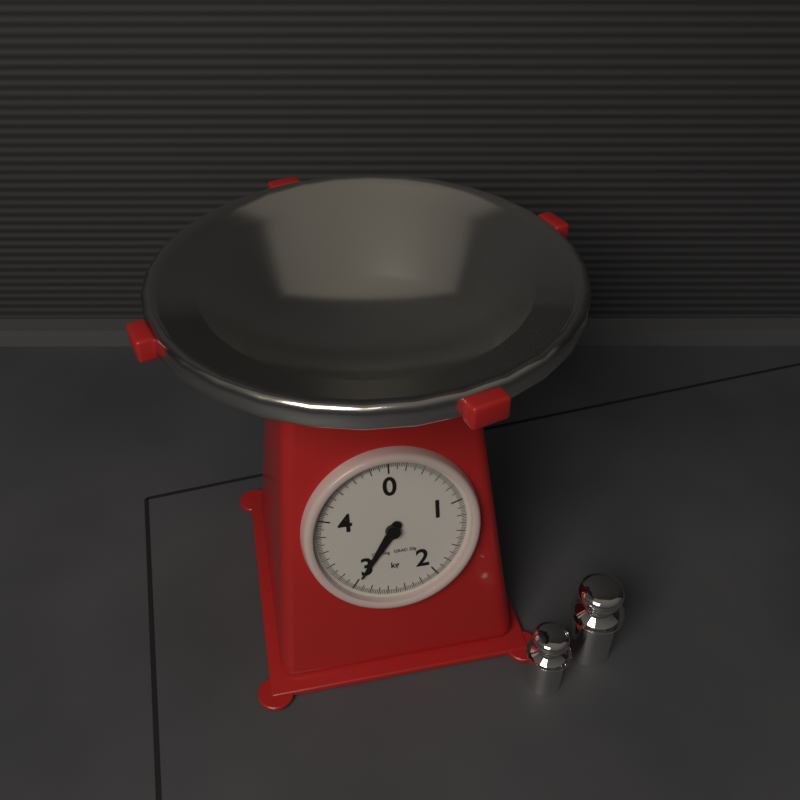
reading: 2.98 kg
